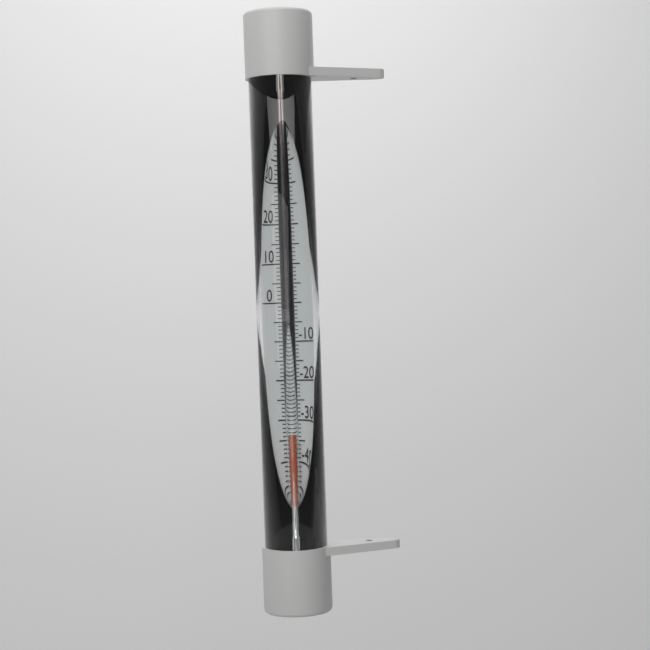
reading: -35 °C
